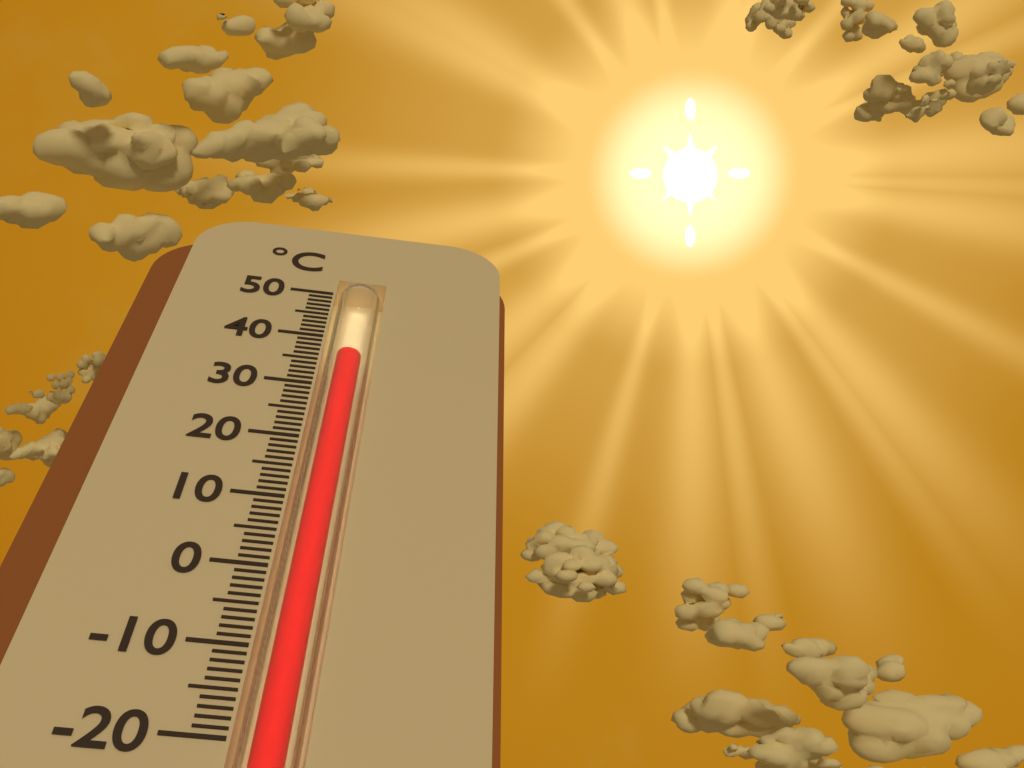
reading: 37 °C
